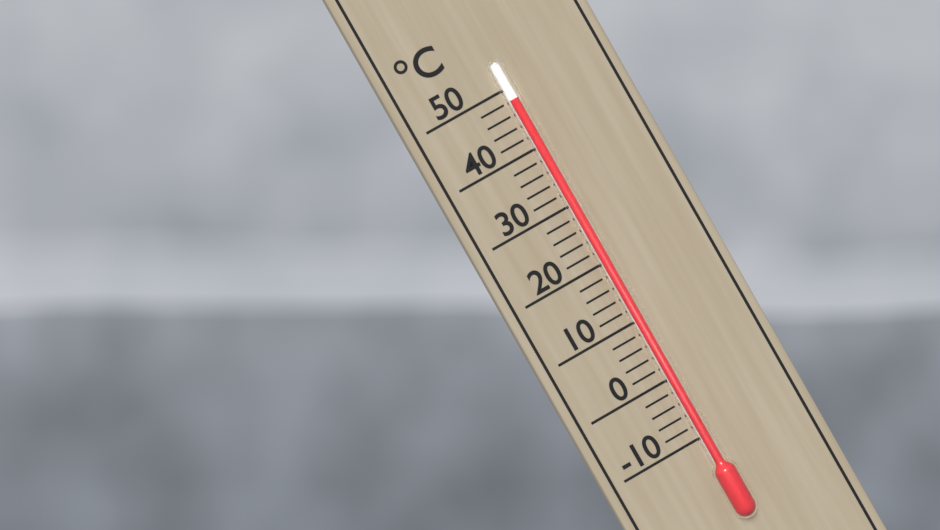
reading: 48 °C
